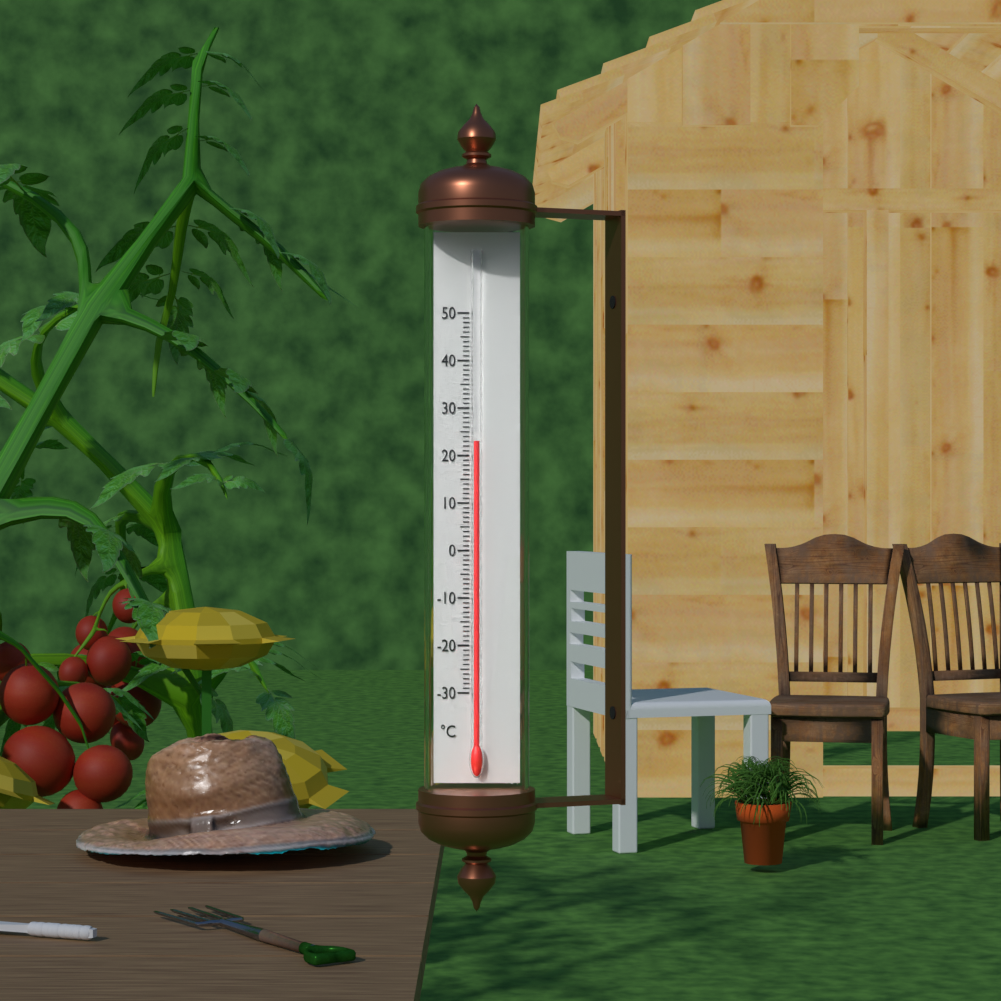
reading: 23 °C
